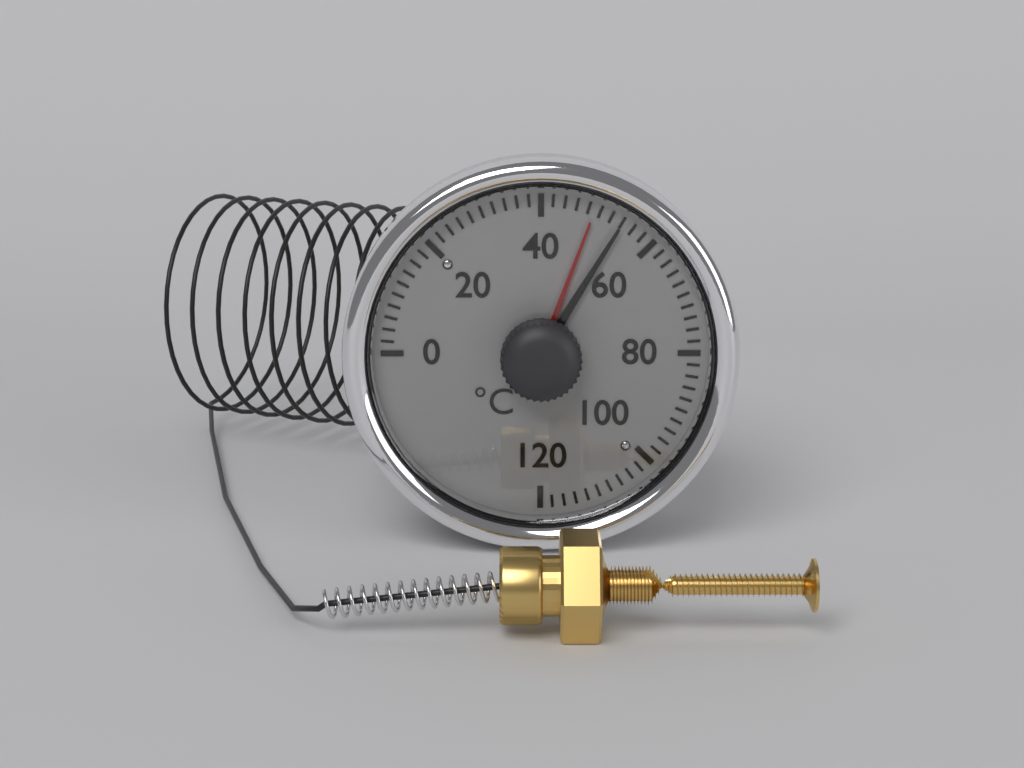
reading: 54 °C
